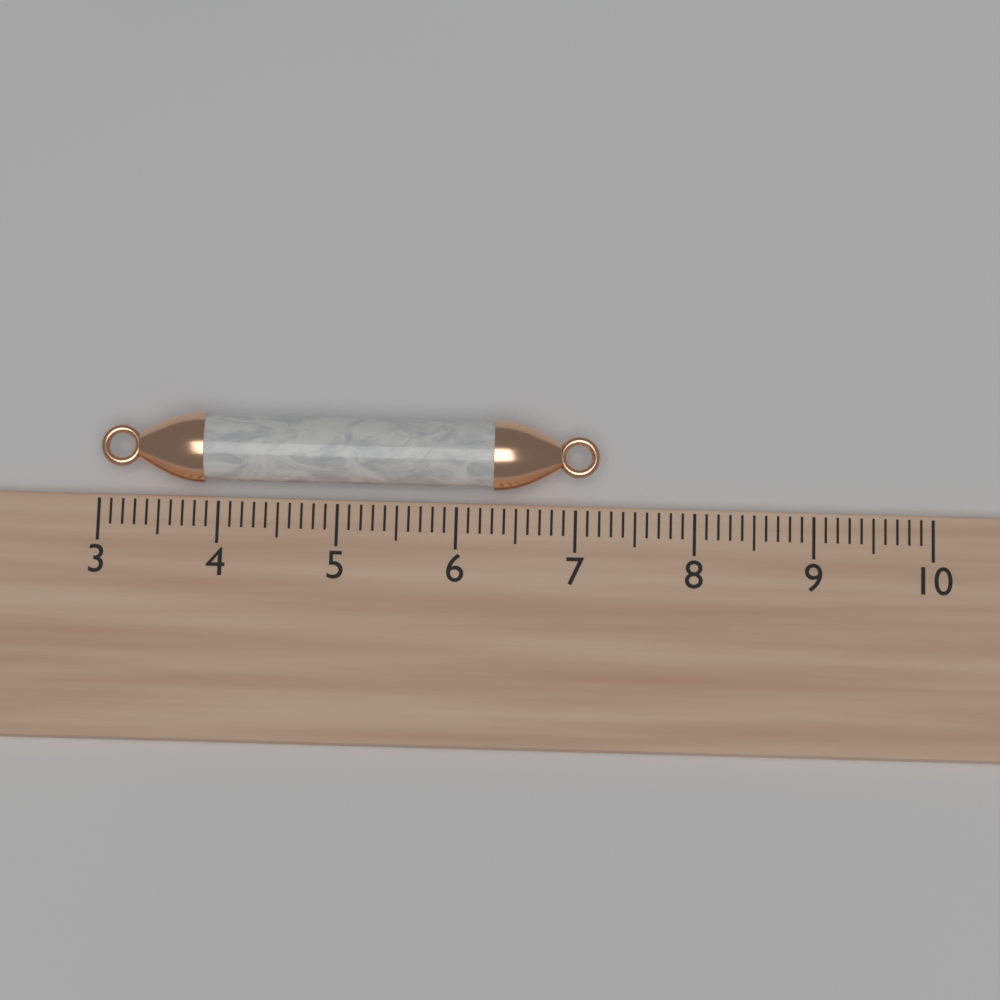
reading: 7.2 (no unit)
